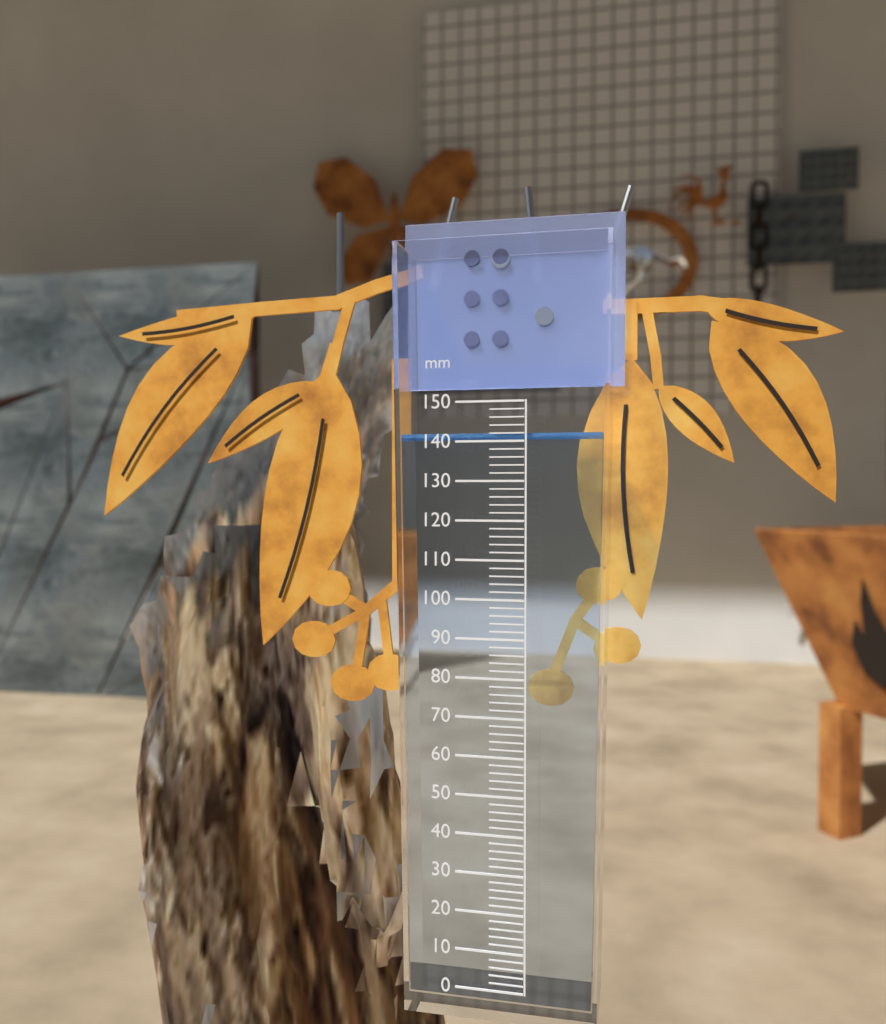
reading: 142 mm
